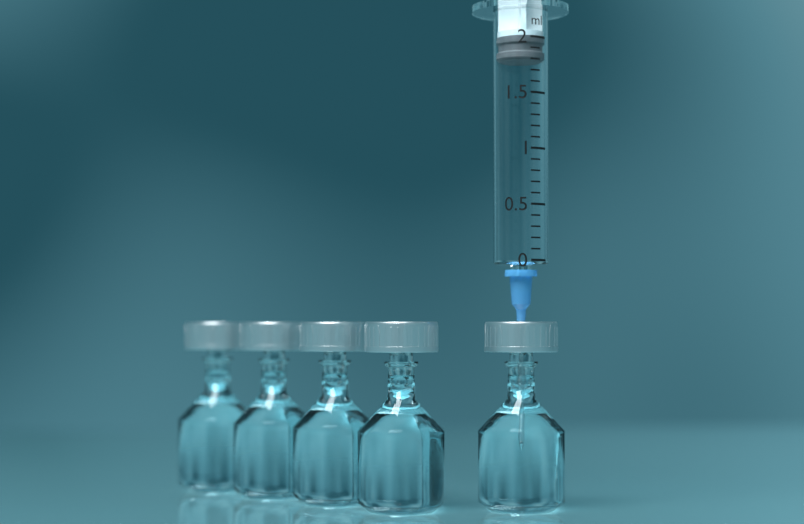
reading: 1.8 ml
